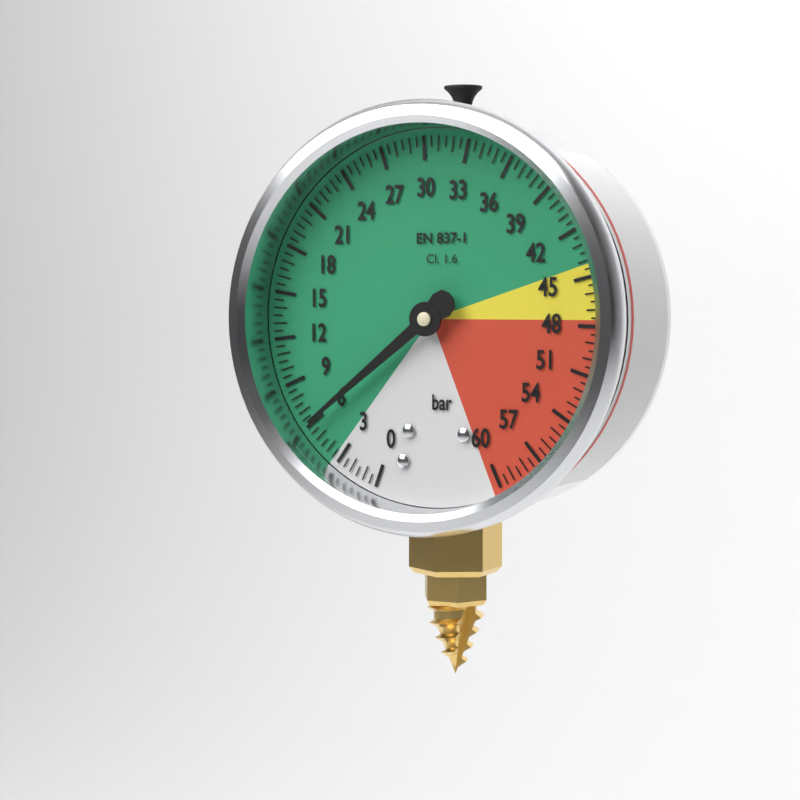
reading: 6.0 bar
